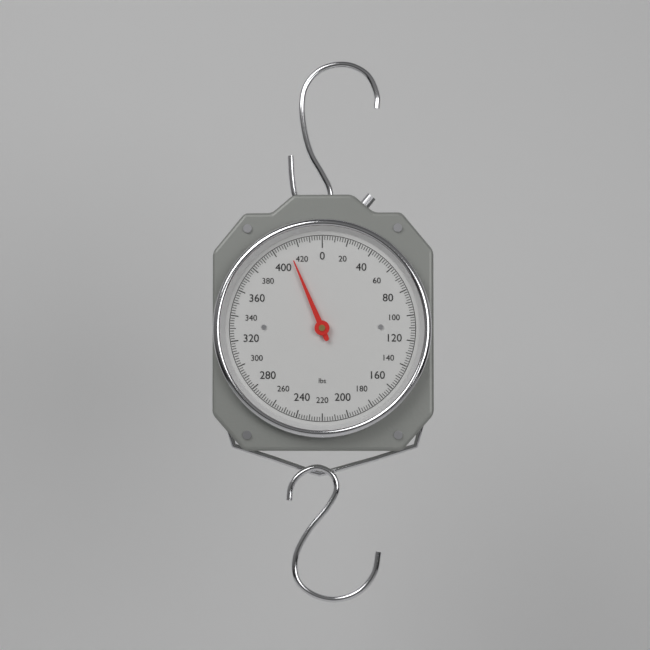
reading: 412 lbs
